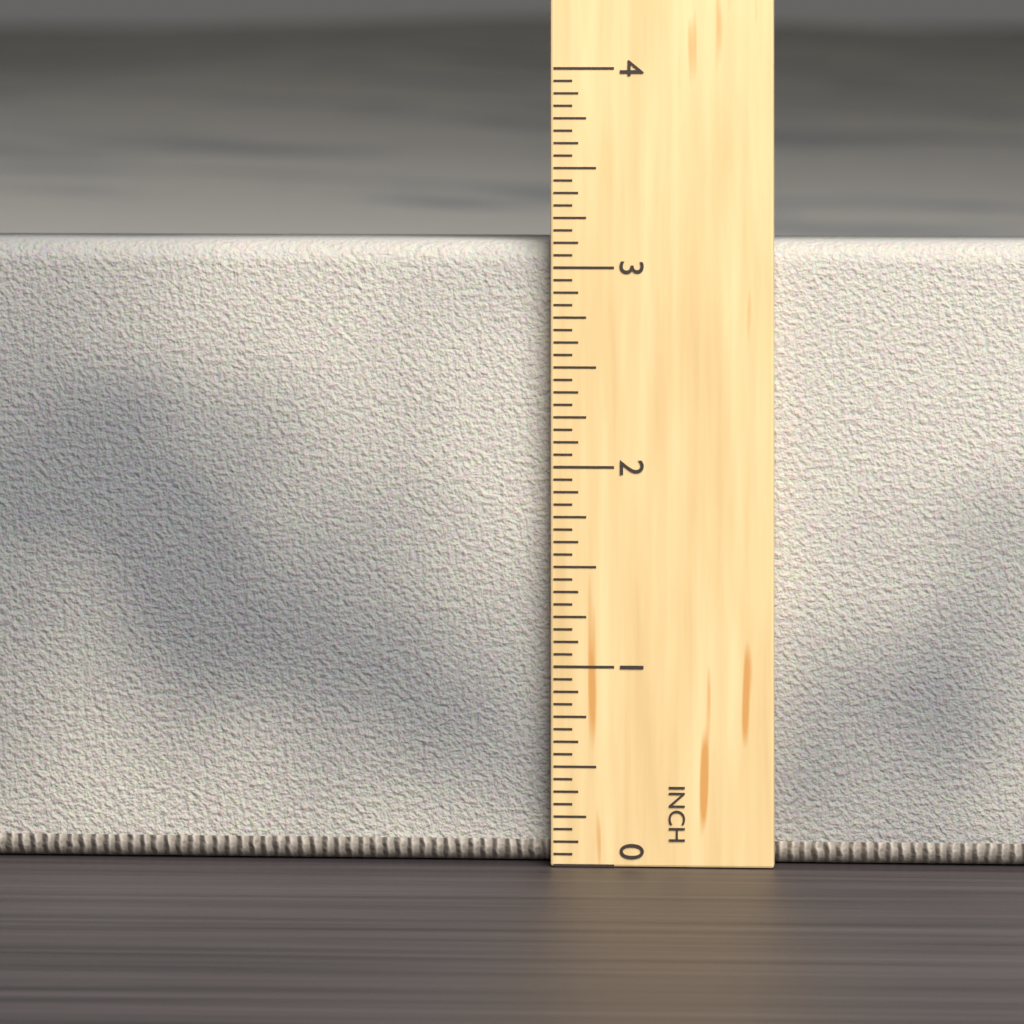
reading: 3.1250 in
